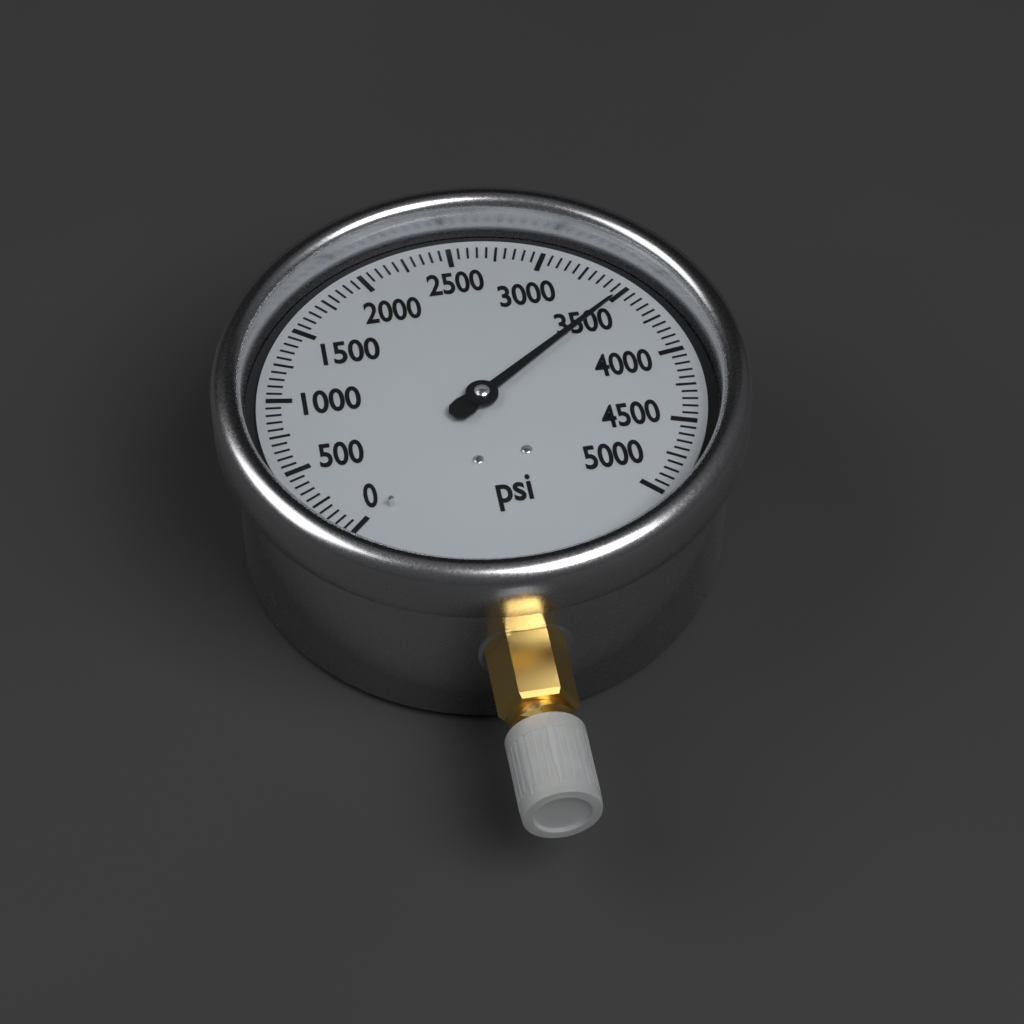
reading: 3500 psi
